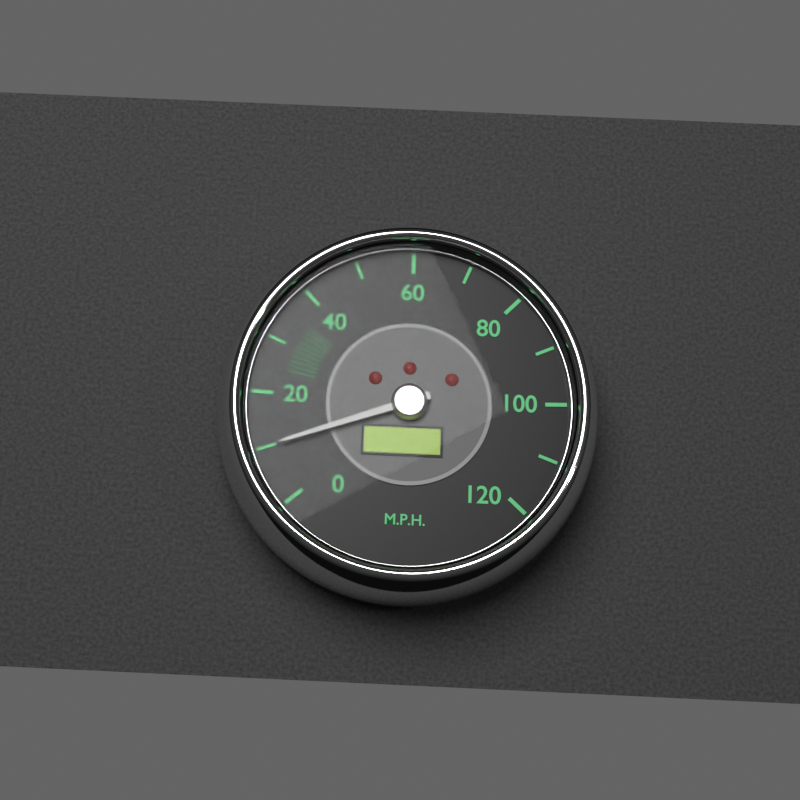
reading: 10 mph
